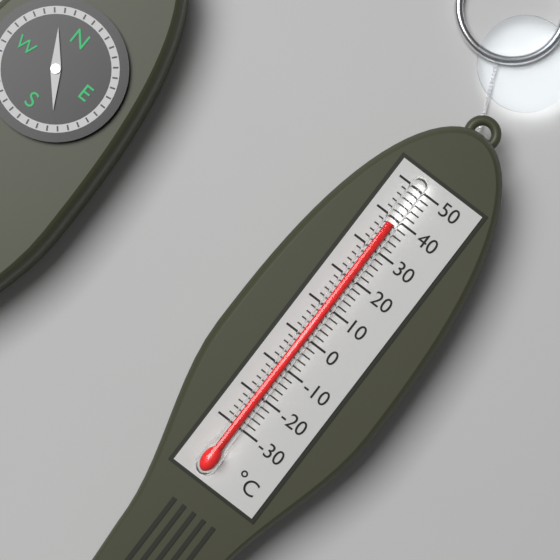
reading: 38 °C
